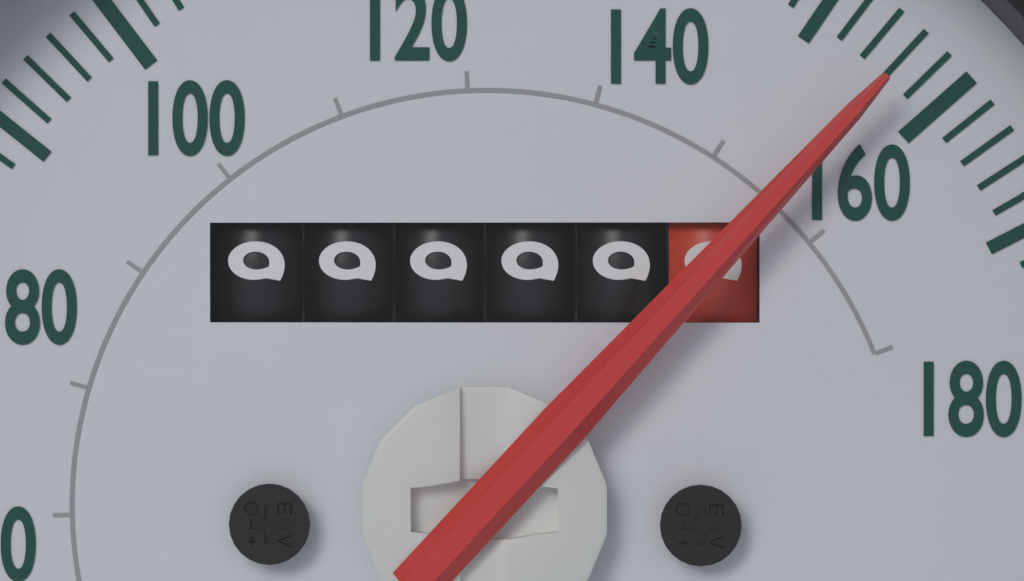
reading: 156 mph
